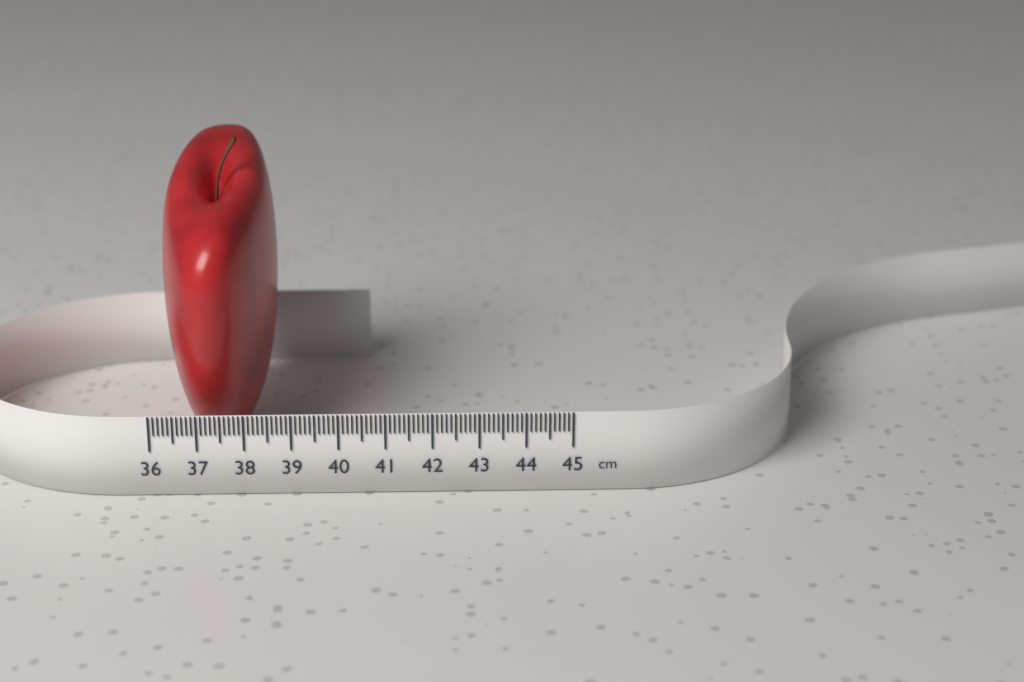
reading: 38.5 cm
